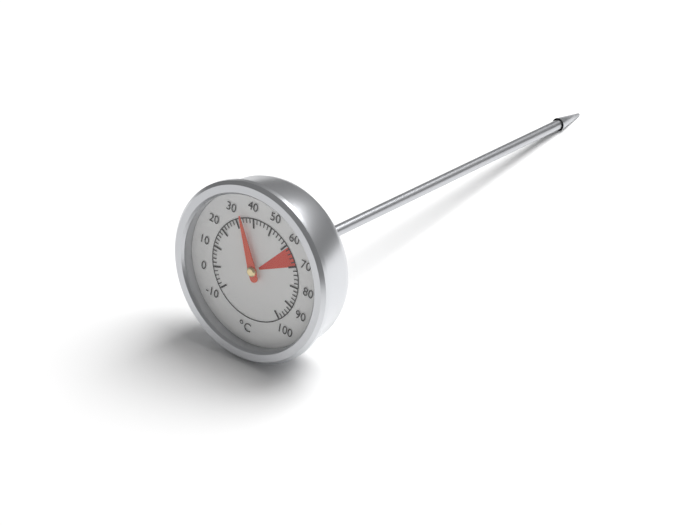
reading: 34 °C
